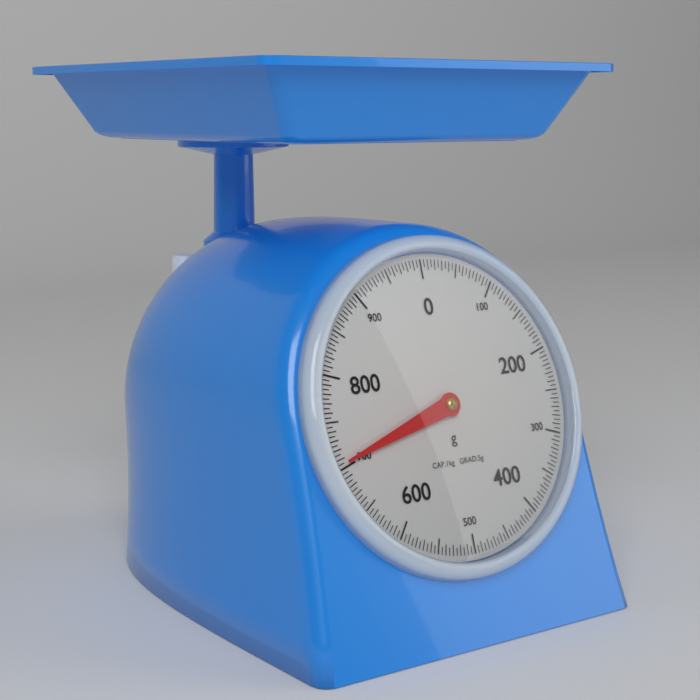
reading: 705 g
